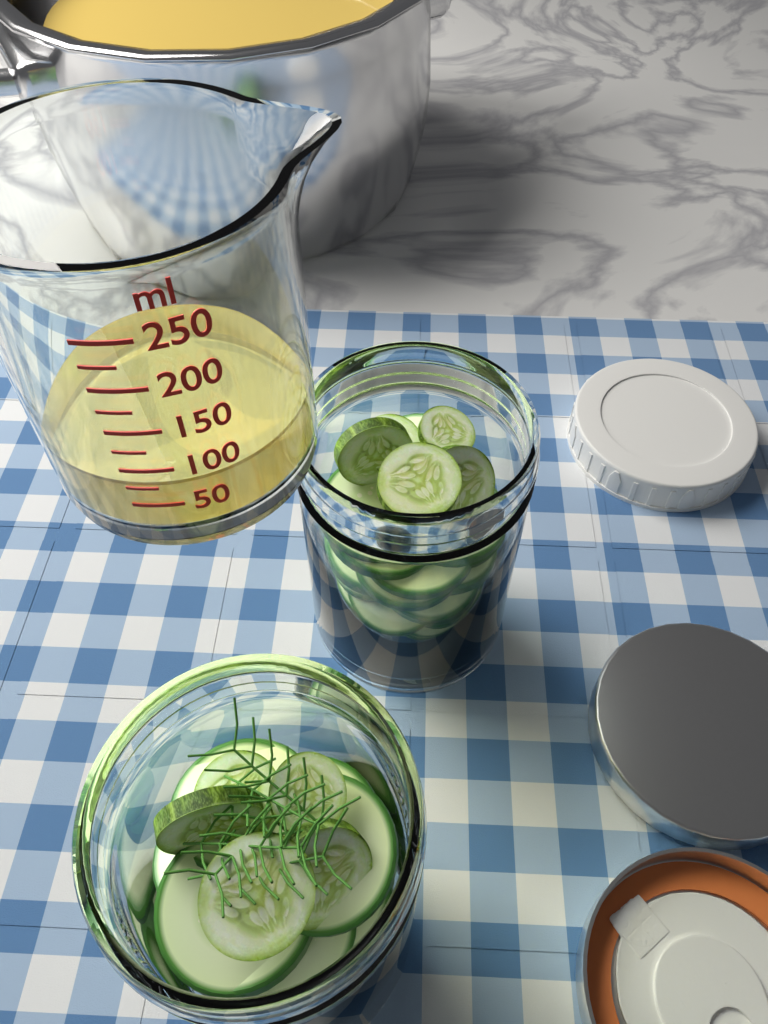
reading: 75 ml
